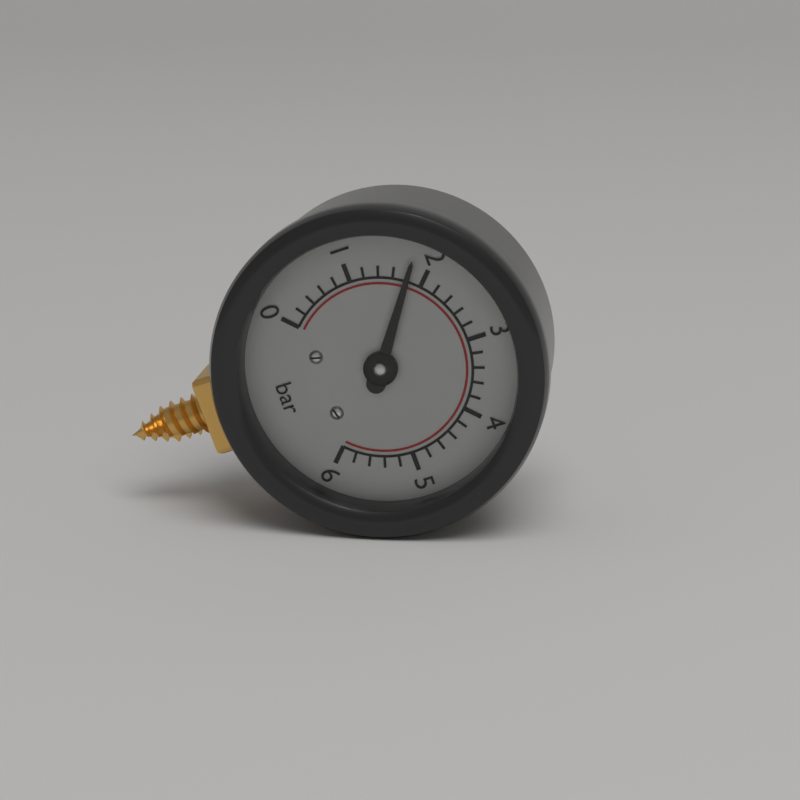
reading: 1.8 bar
